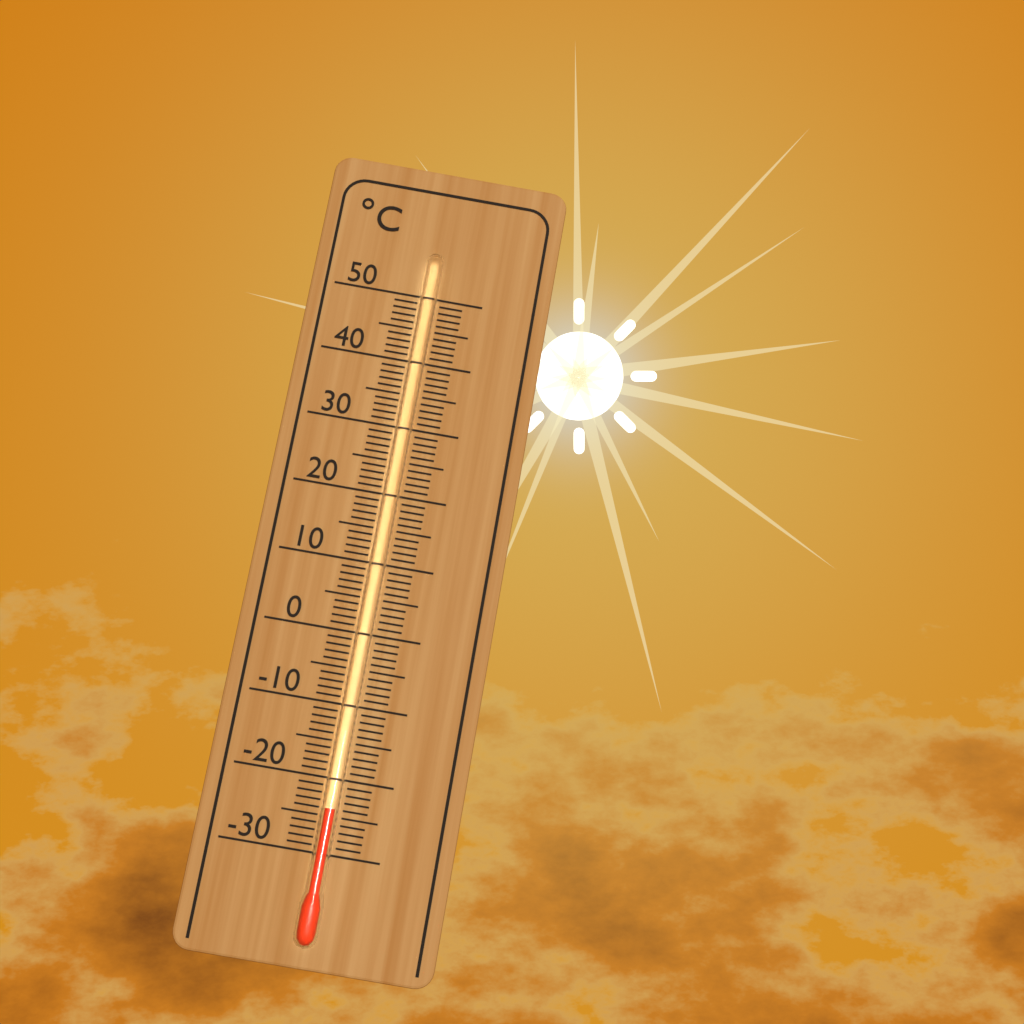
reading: -24 °C
